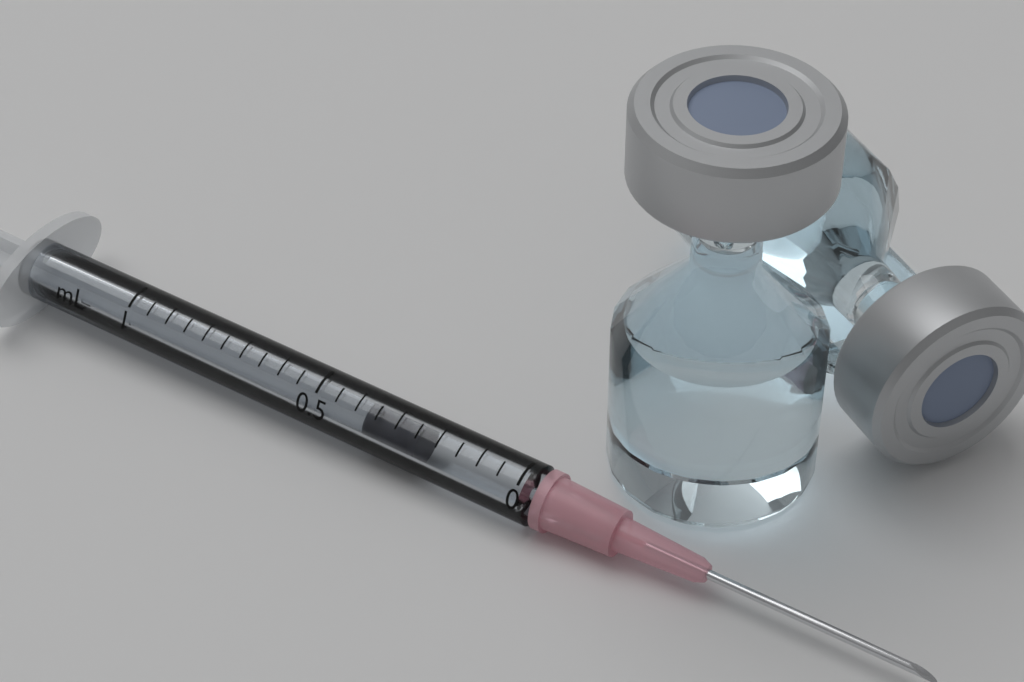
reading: 0.25 mL
